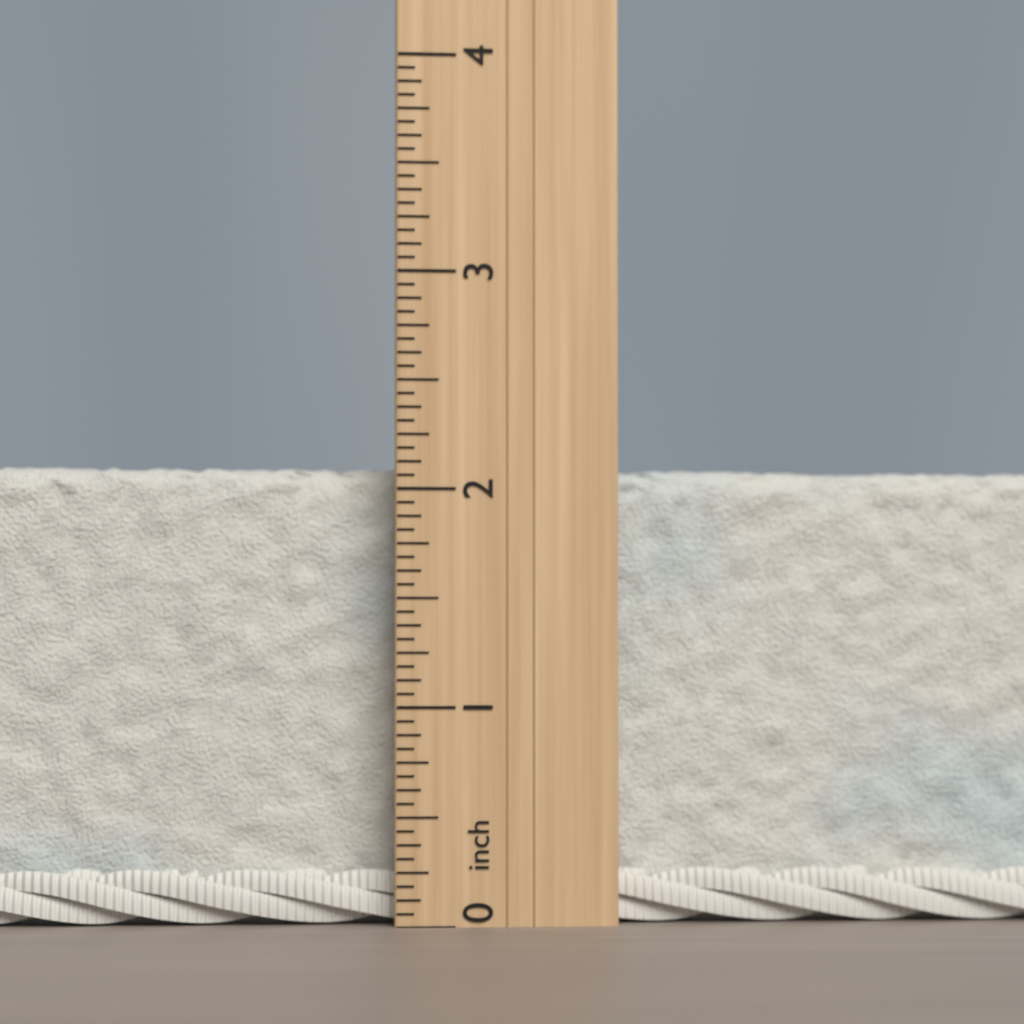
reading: 2.1250 inch
